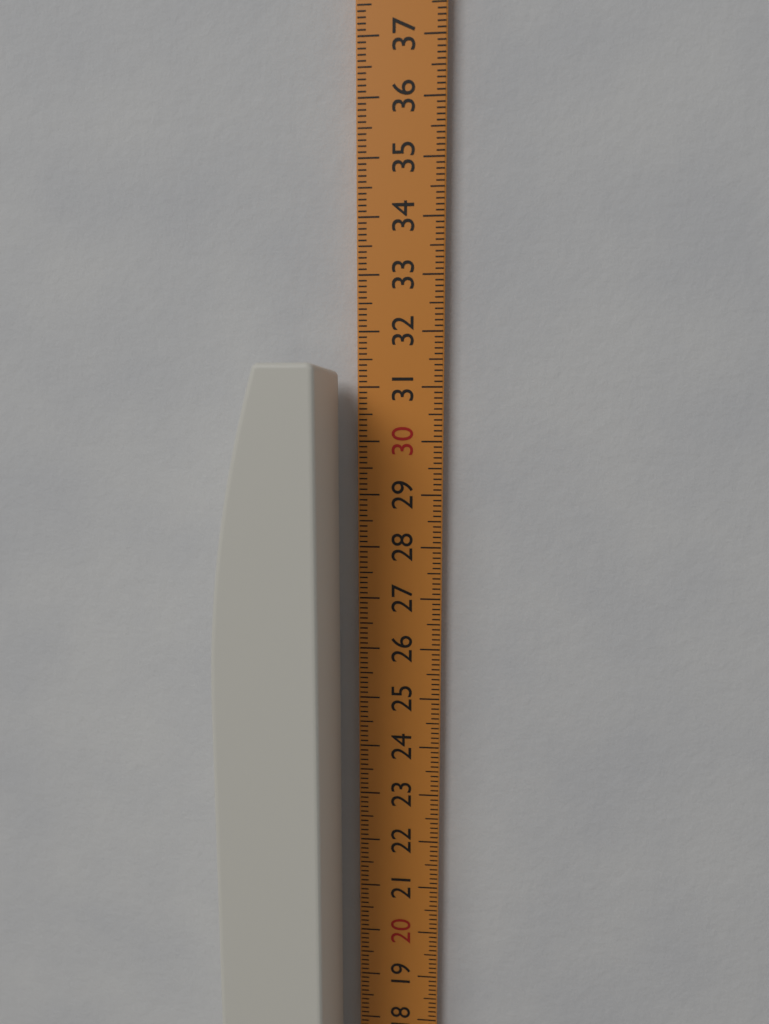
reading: 31.3 cm
